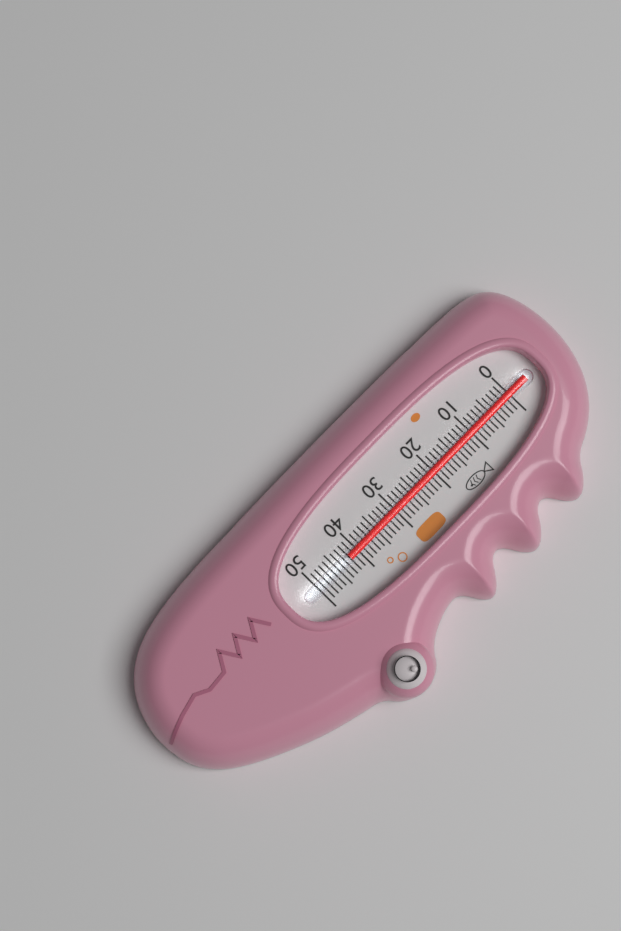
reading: 42 (no unit)
